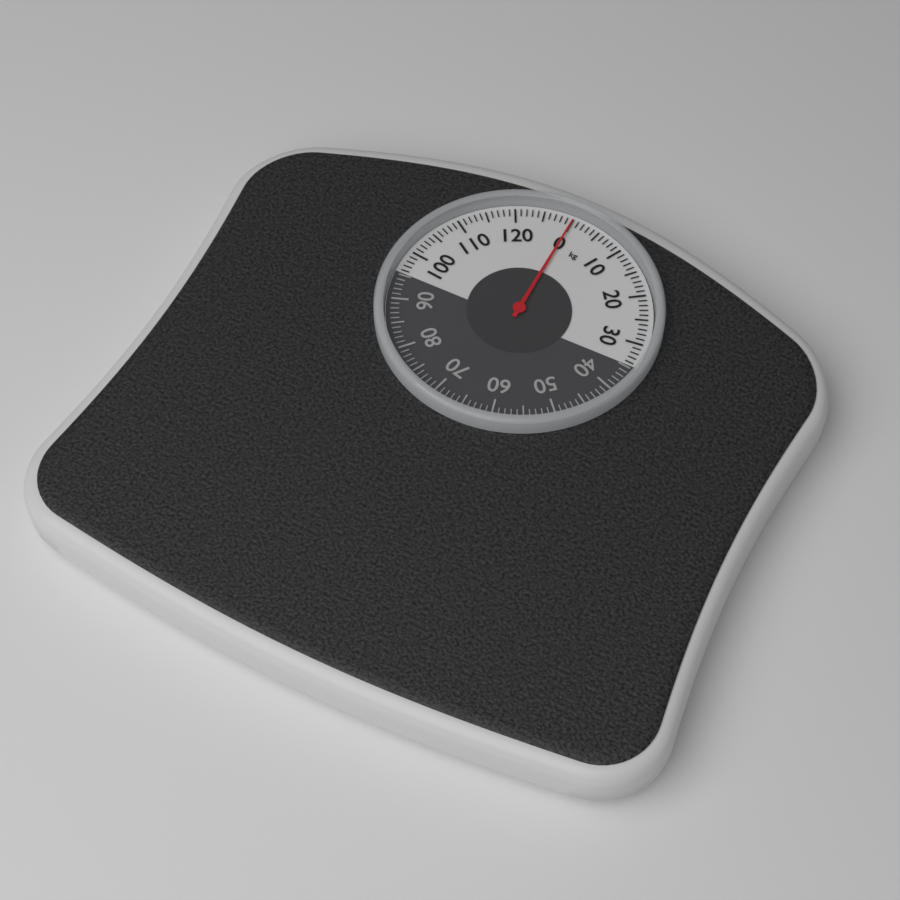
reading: 0 kg
